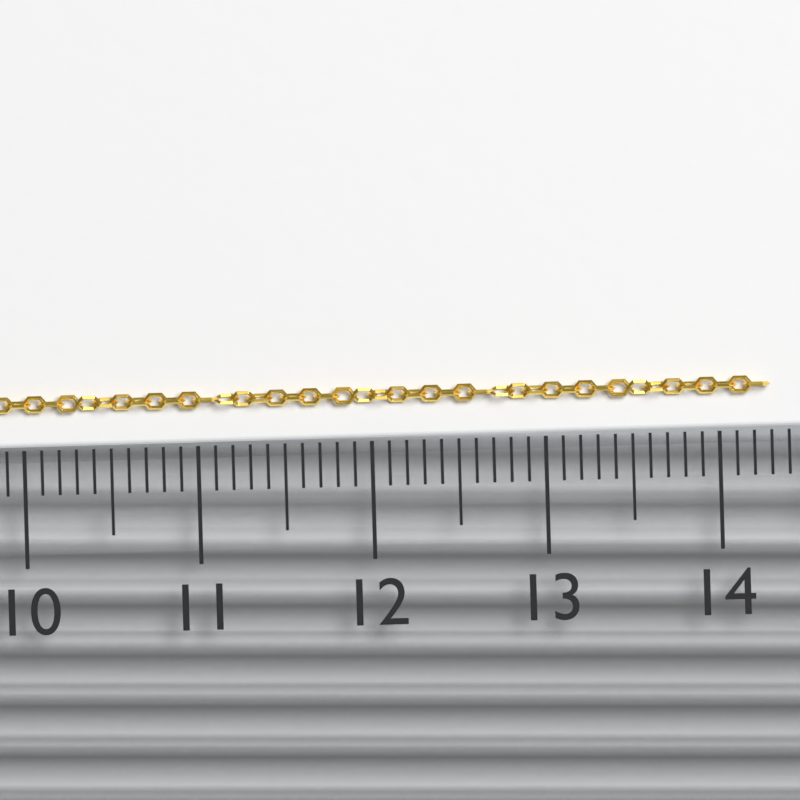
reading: 14.3 (no unit)
